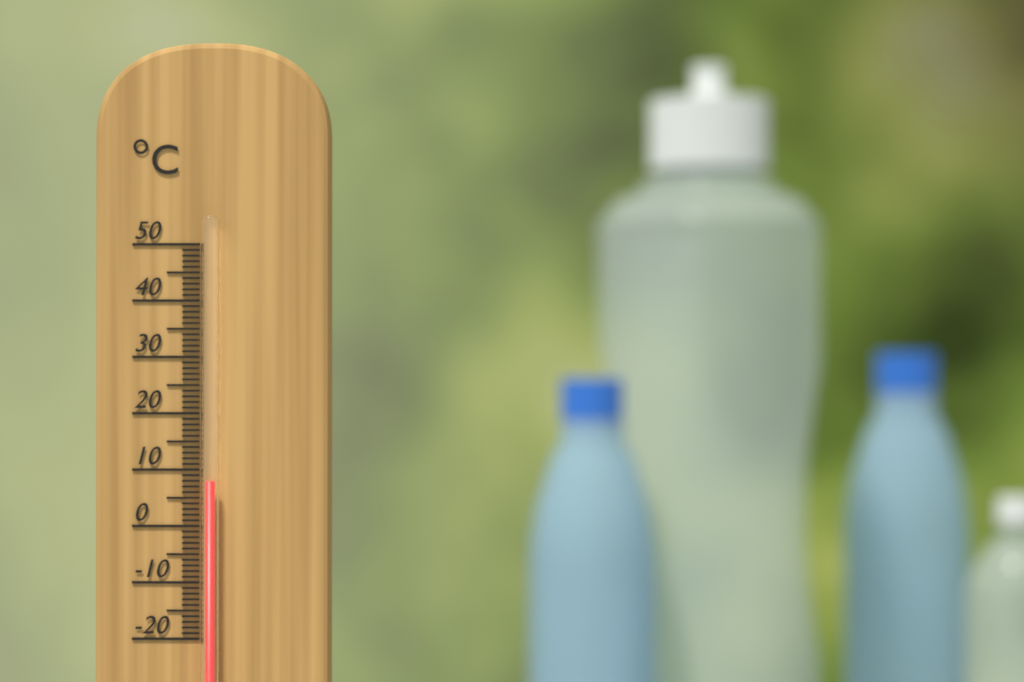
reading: 8 °C
